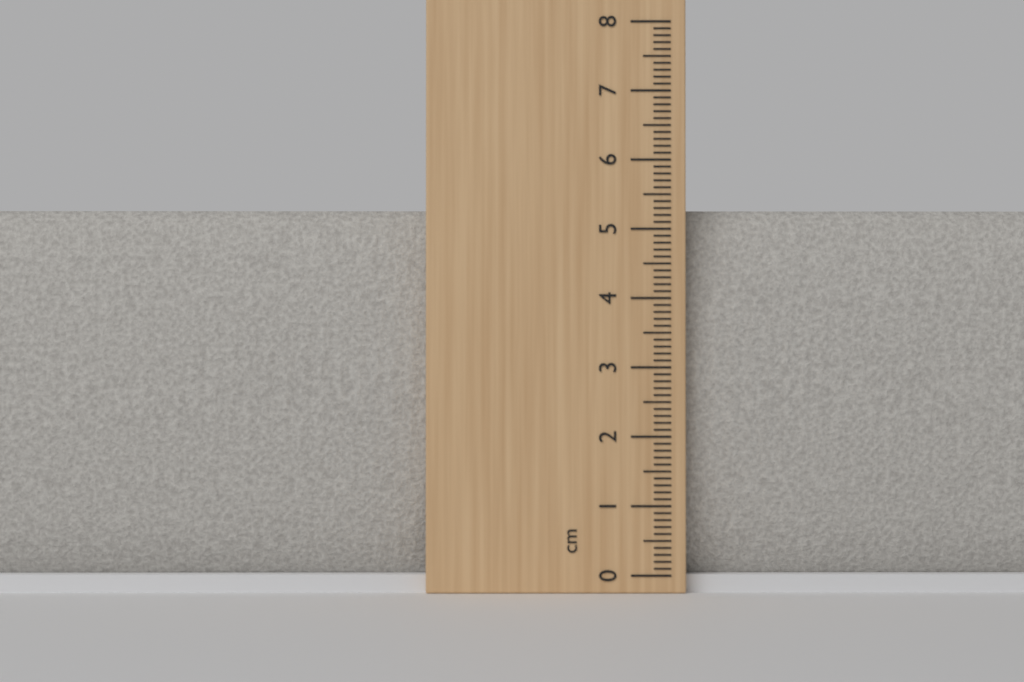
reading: 5.3 cm
